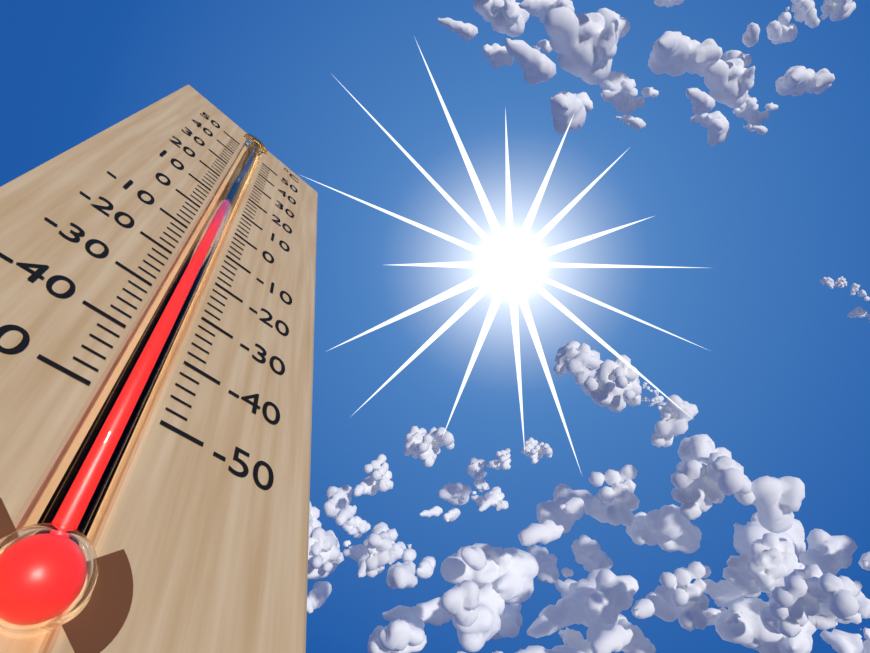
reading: 26 °C
